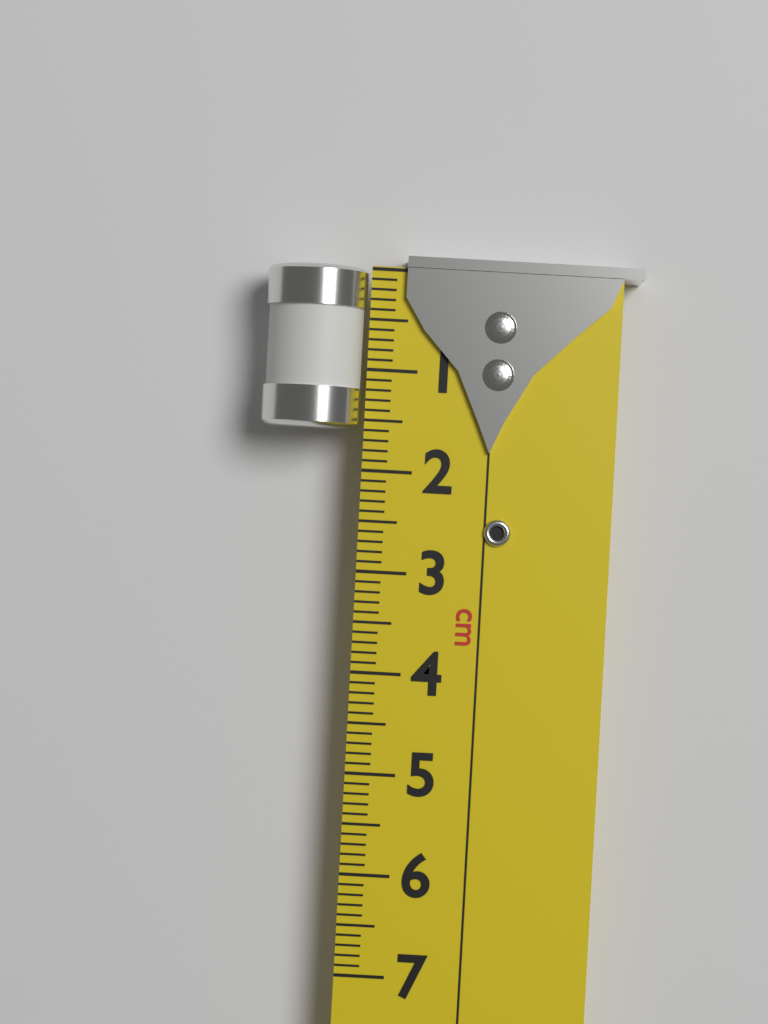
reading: 1.6 cm
